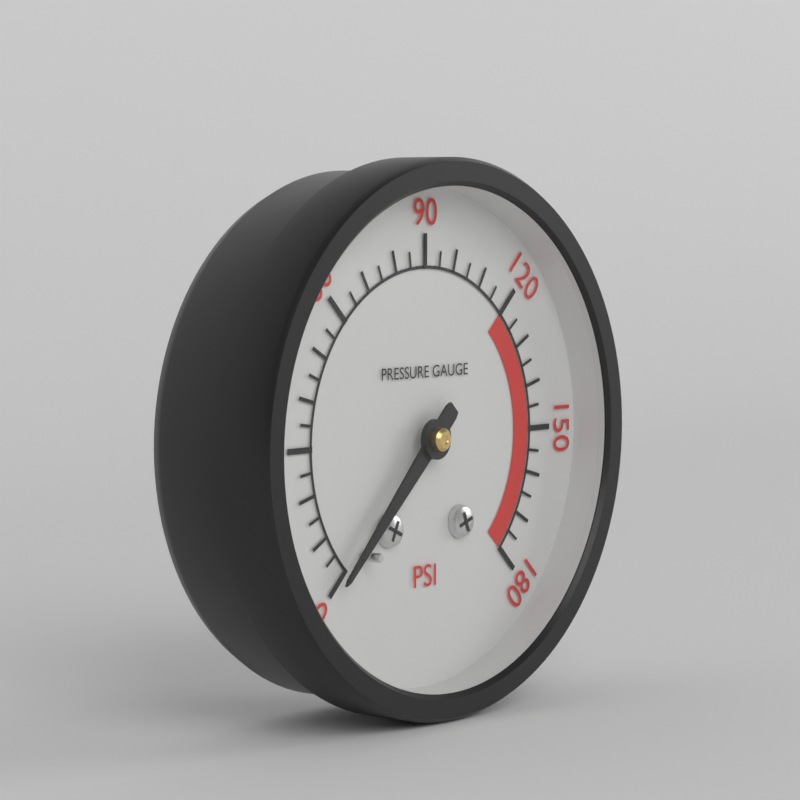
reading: 0 psi
